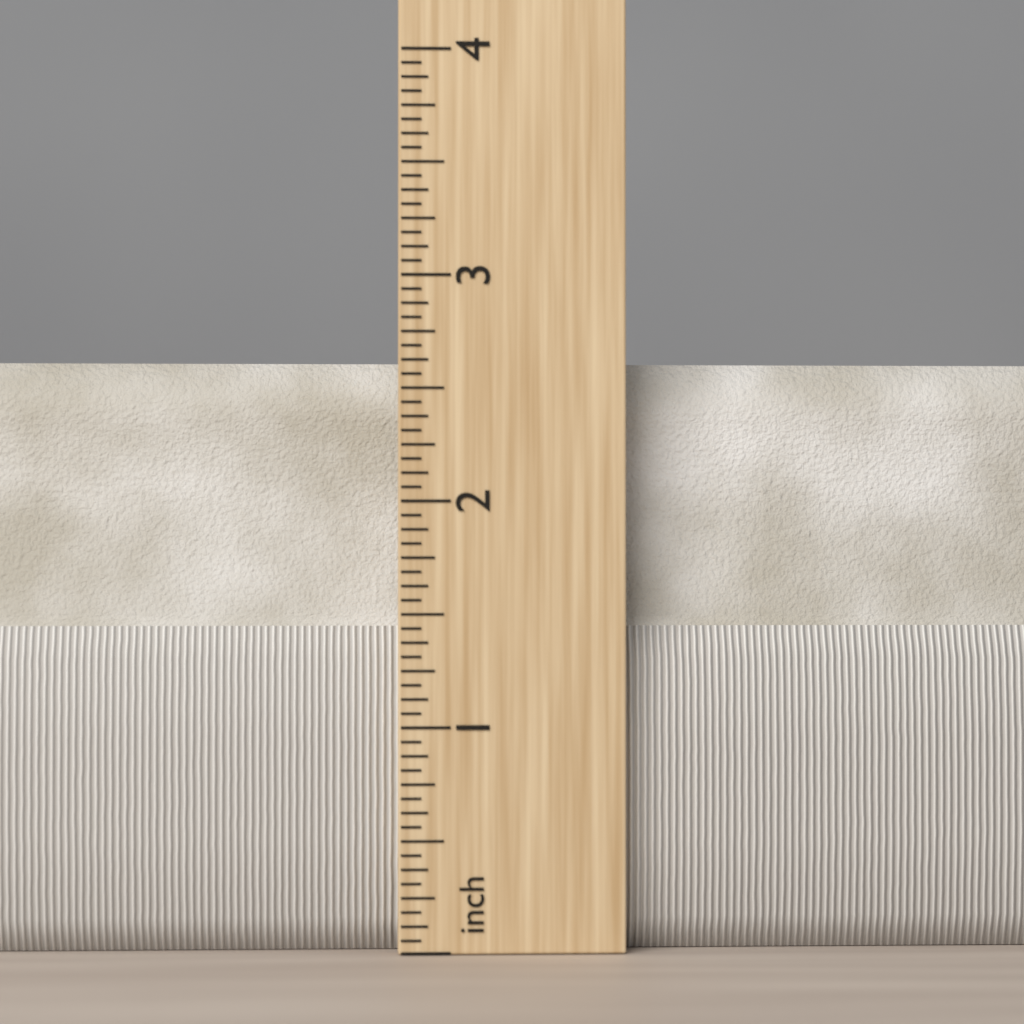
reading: 2.6250 in
